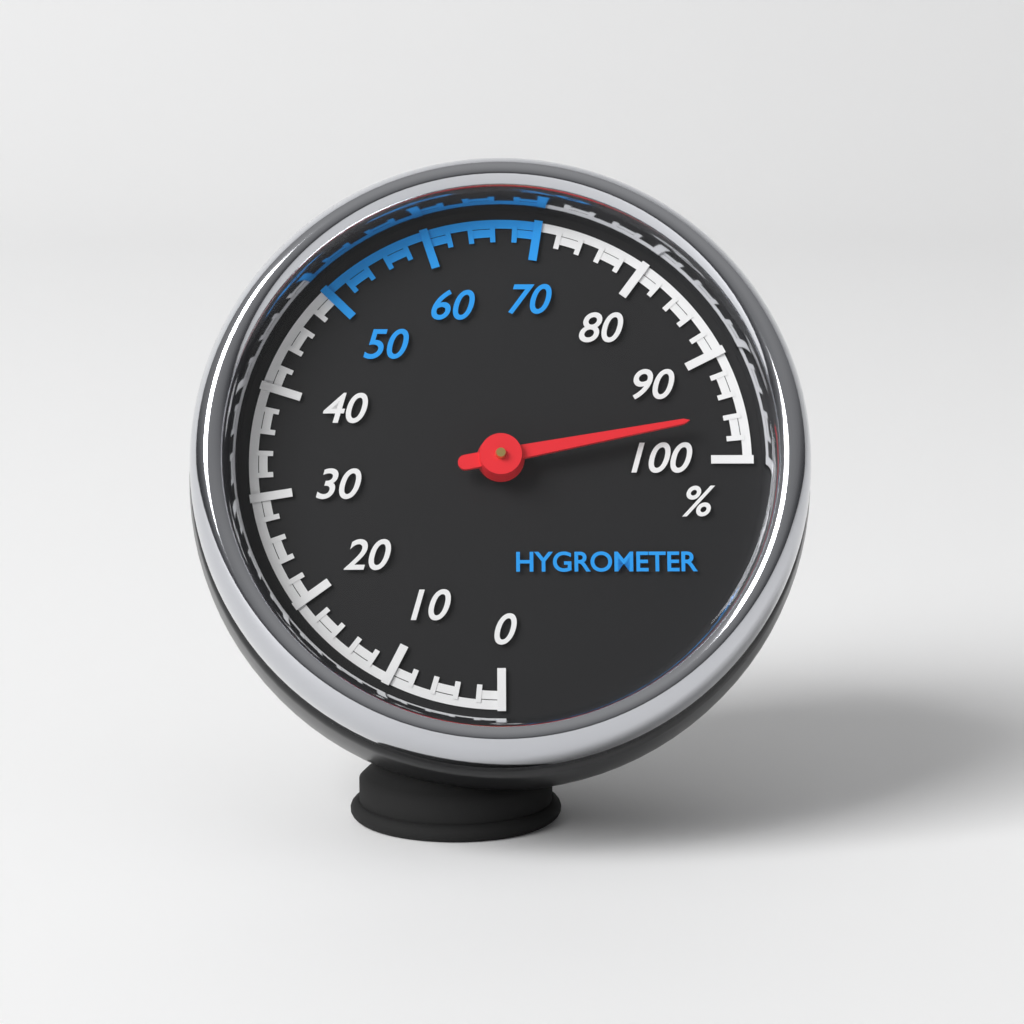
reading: 96 %
